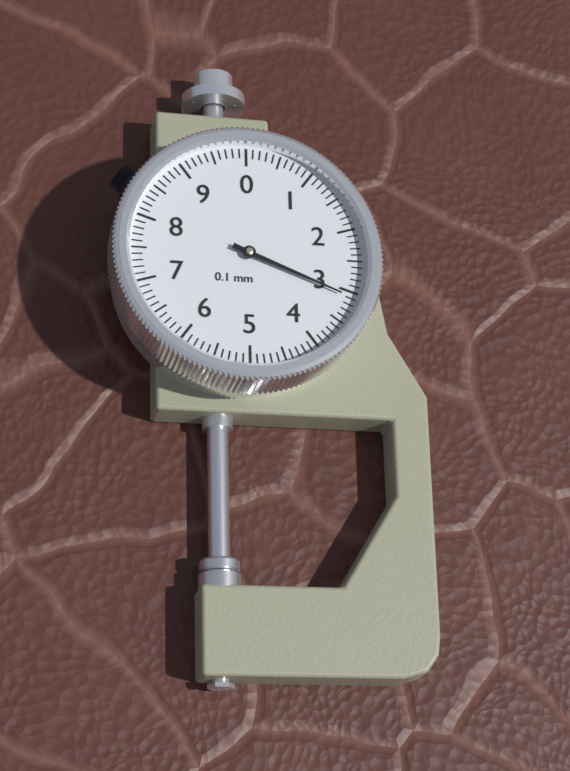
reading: 3.1 mm
